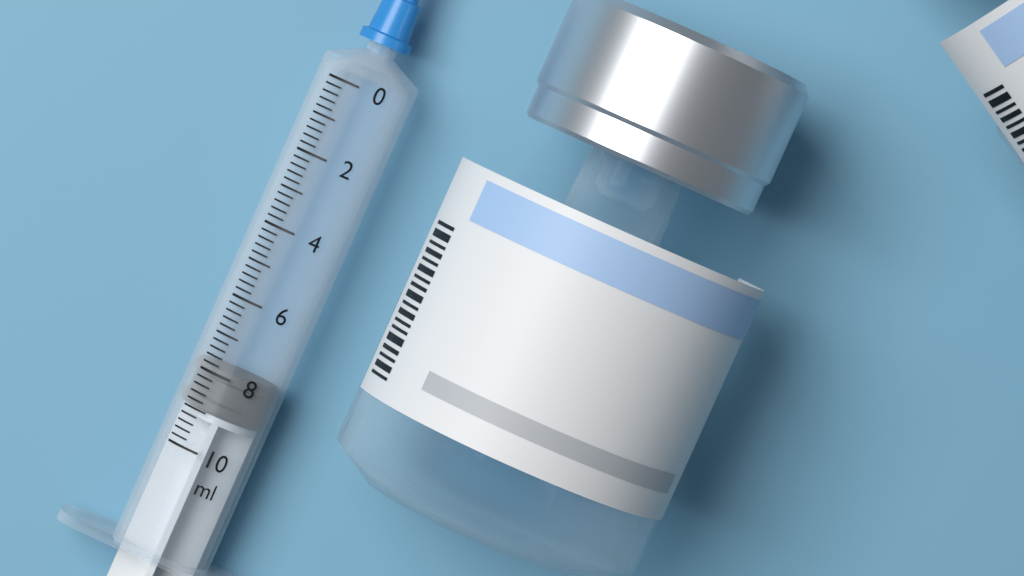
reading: 7.8 ml
